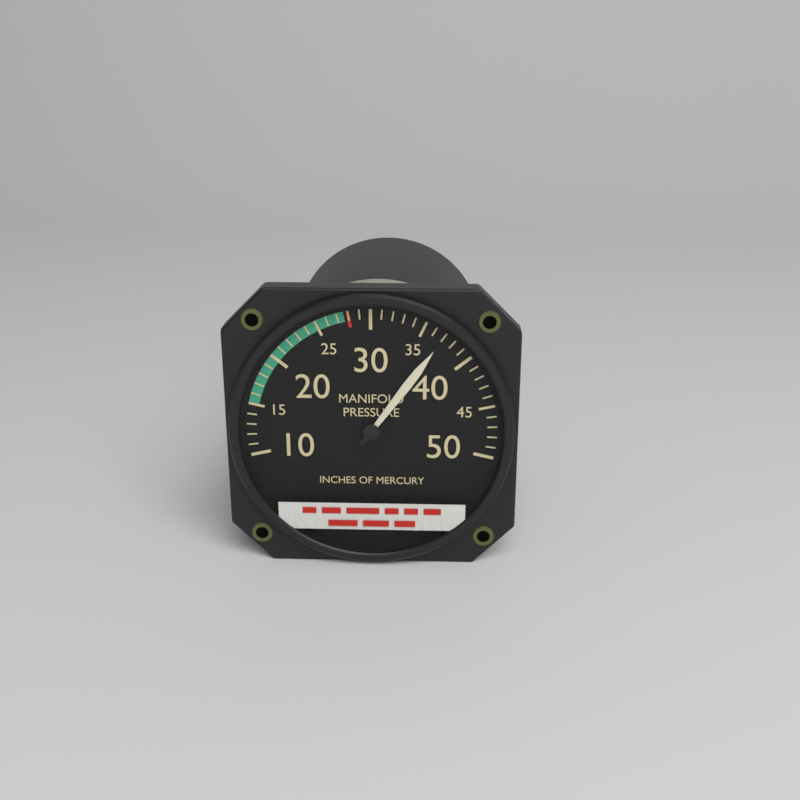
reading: 37 inHg
